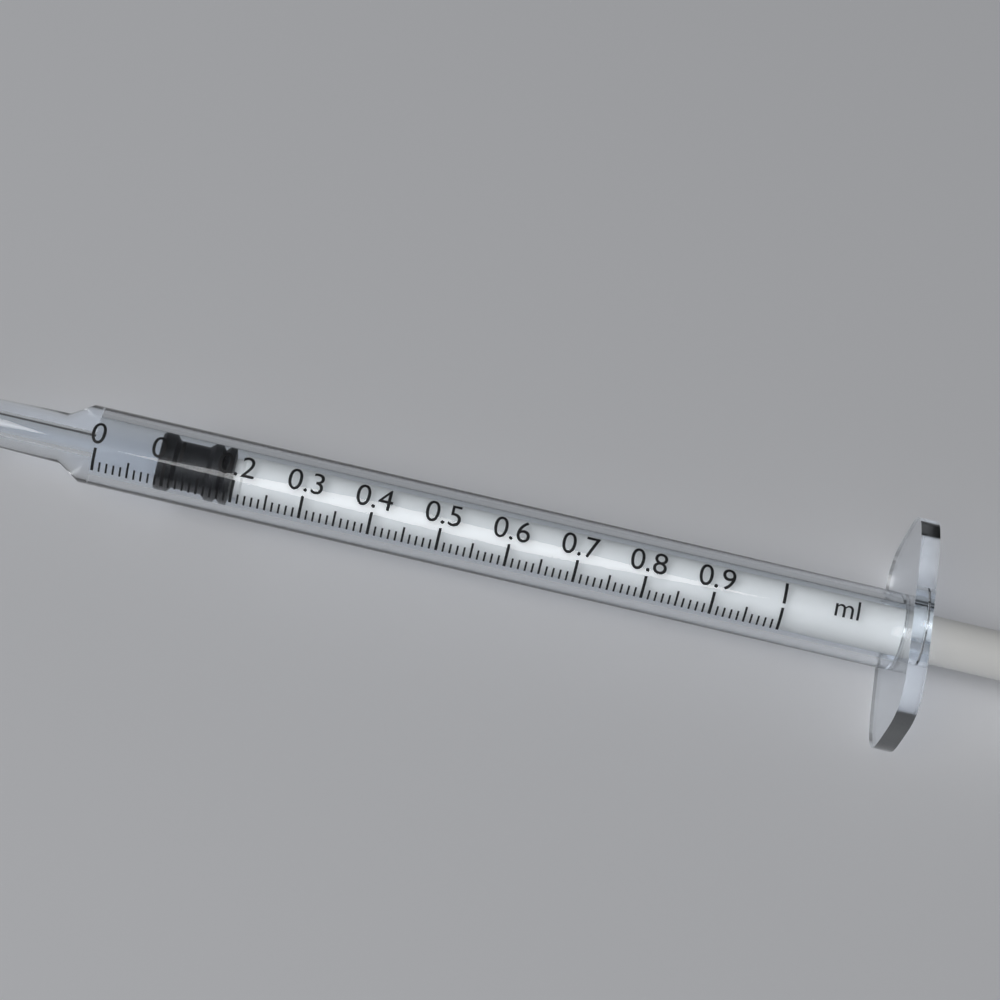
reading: 0.09 ml
